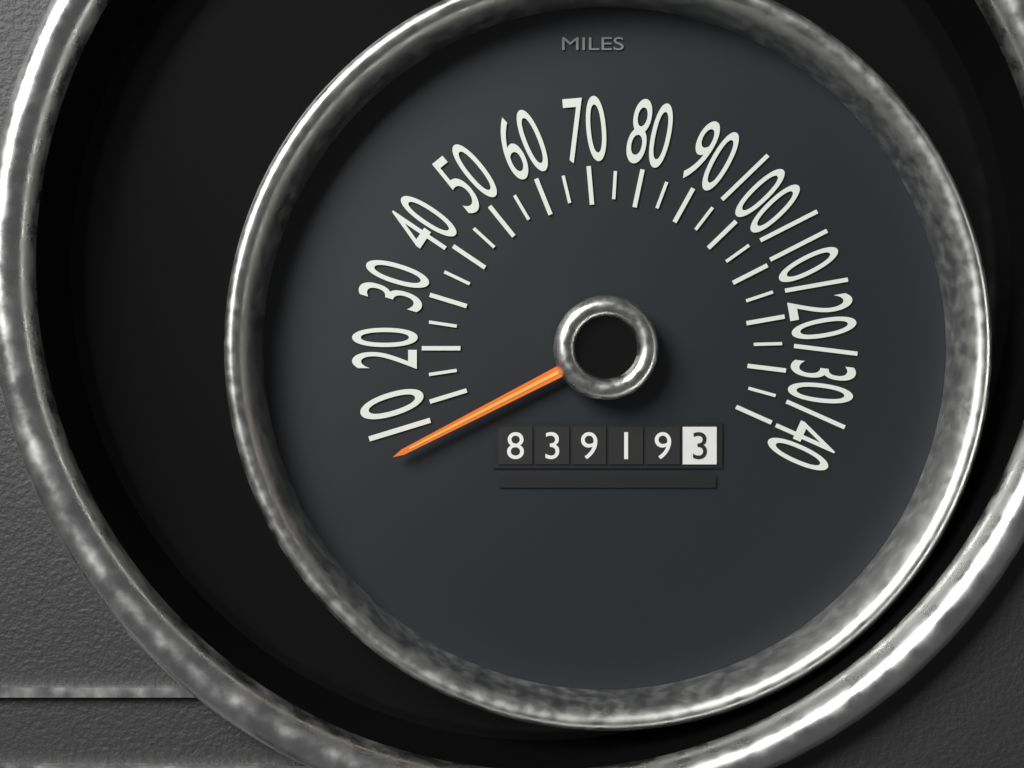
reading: 4 mph
